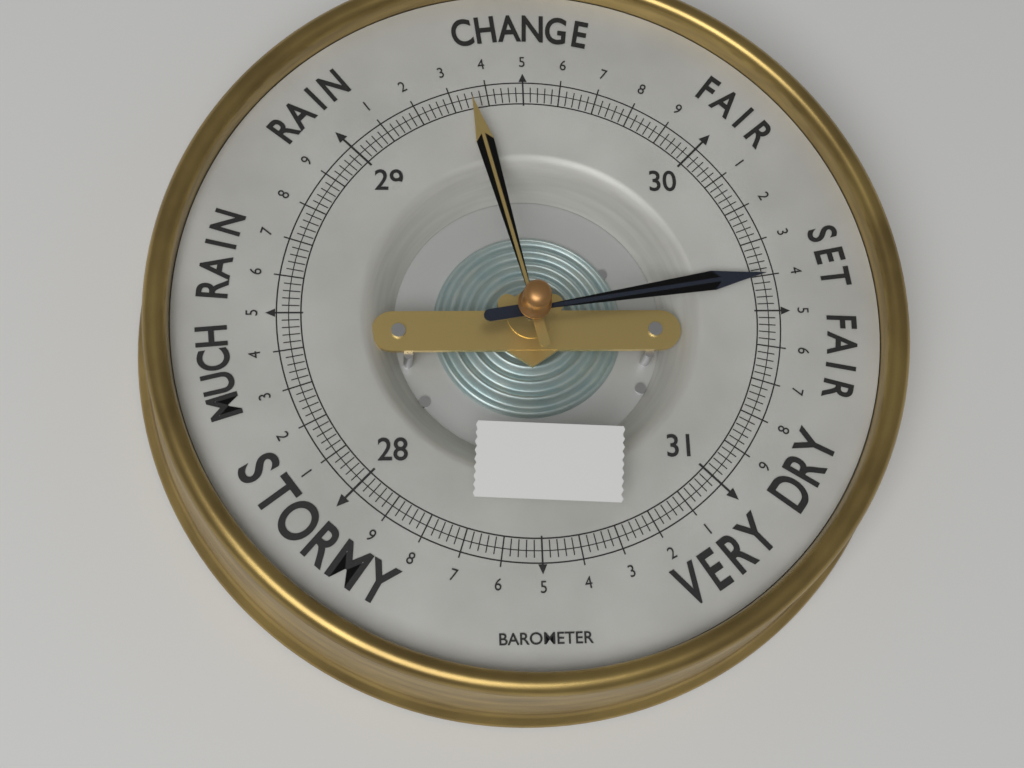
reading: 30.40 (no unit)
